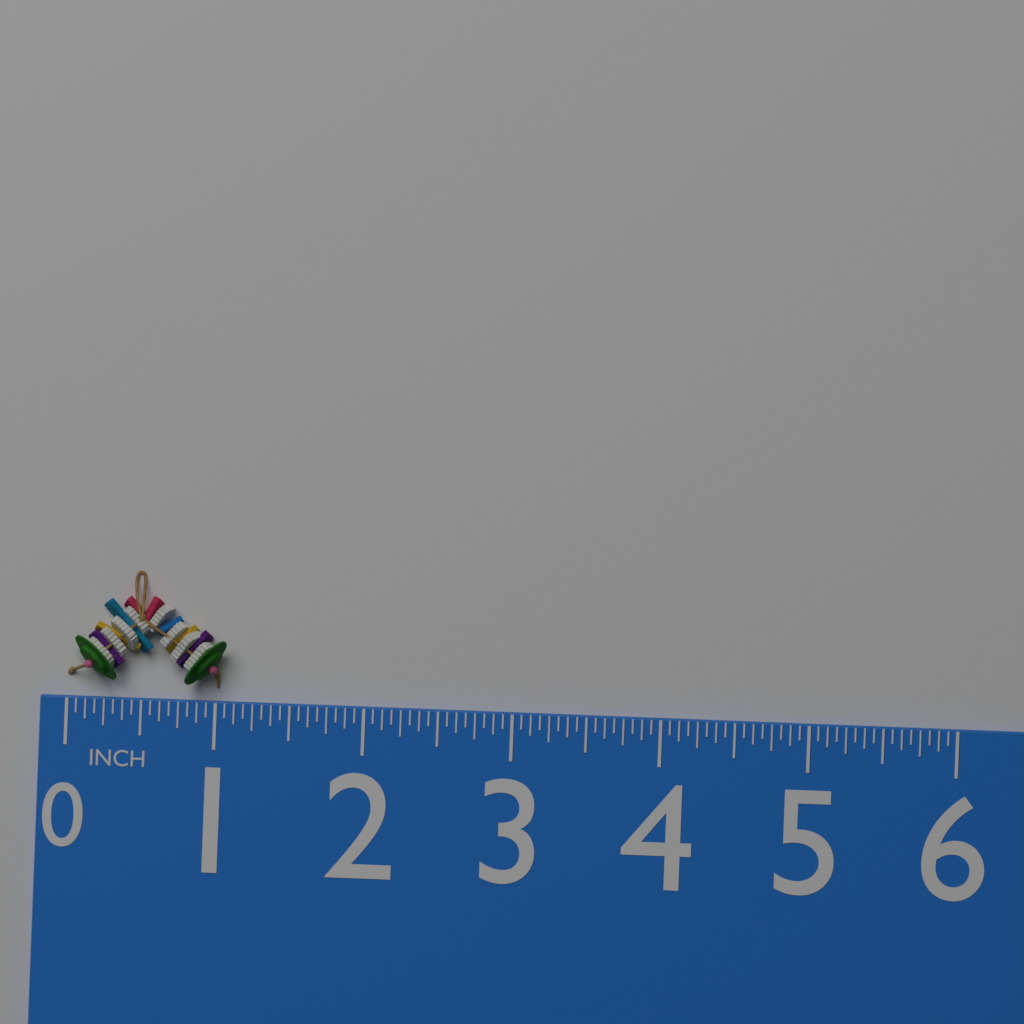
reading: 1.0625 in
